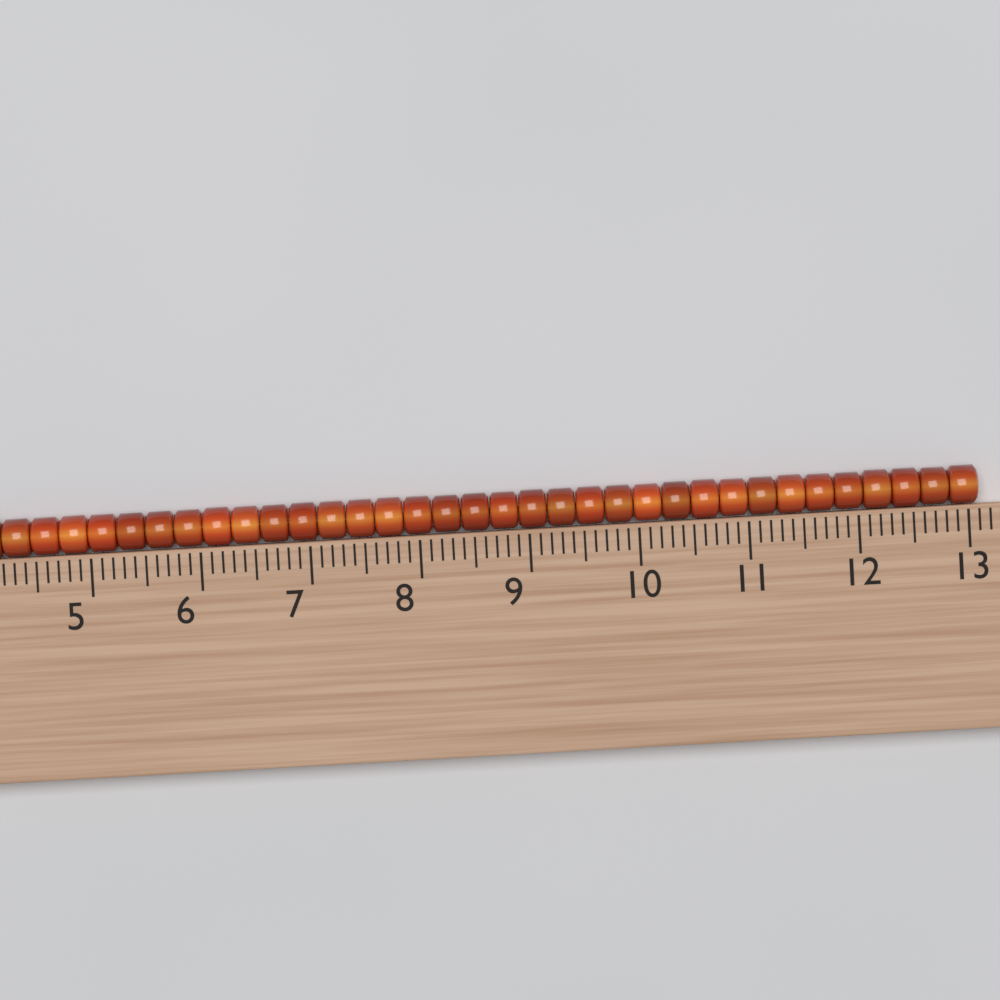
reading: 13.1 (no unit)
